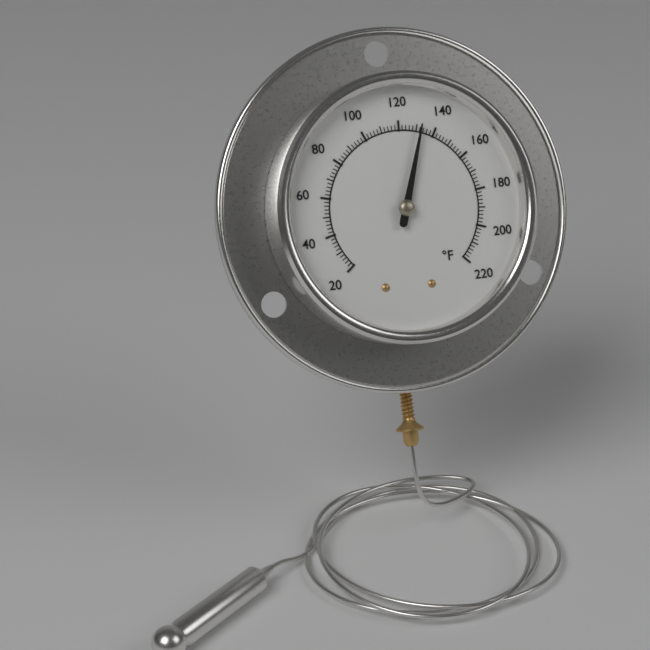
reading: 132 °F
